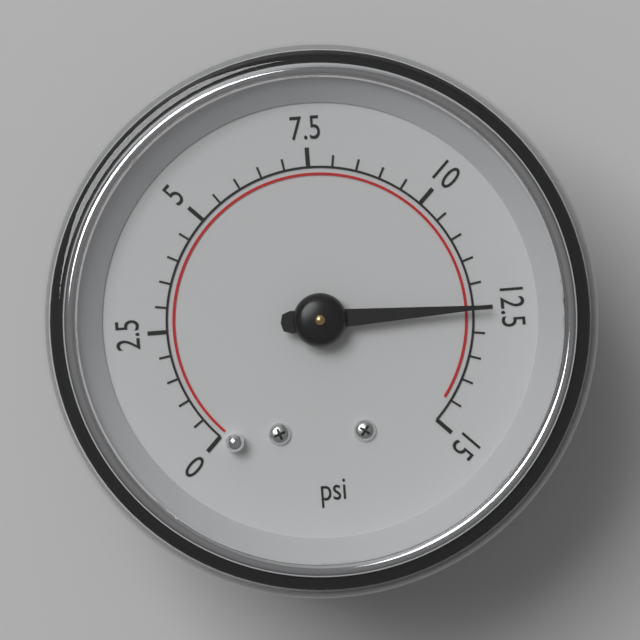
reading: 12.5 psi
